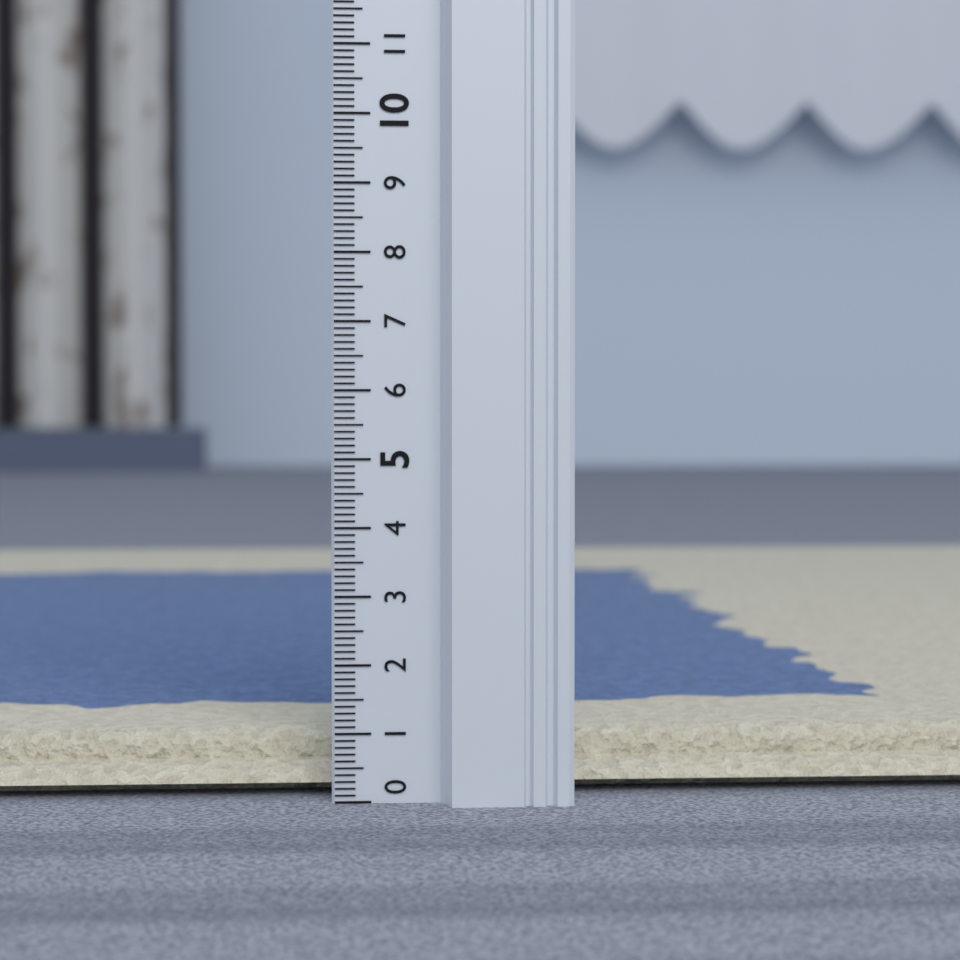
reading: 0.9 (no unit)
